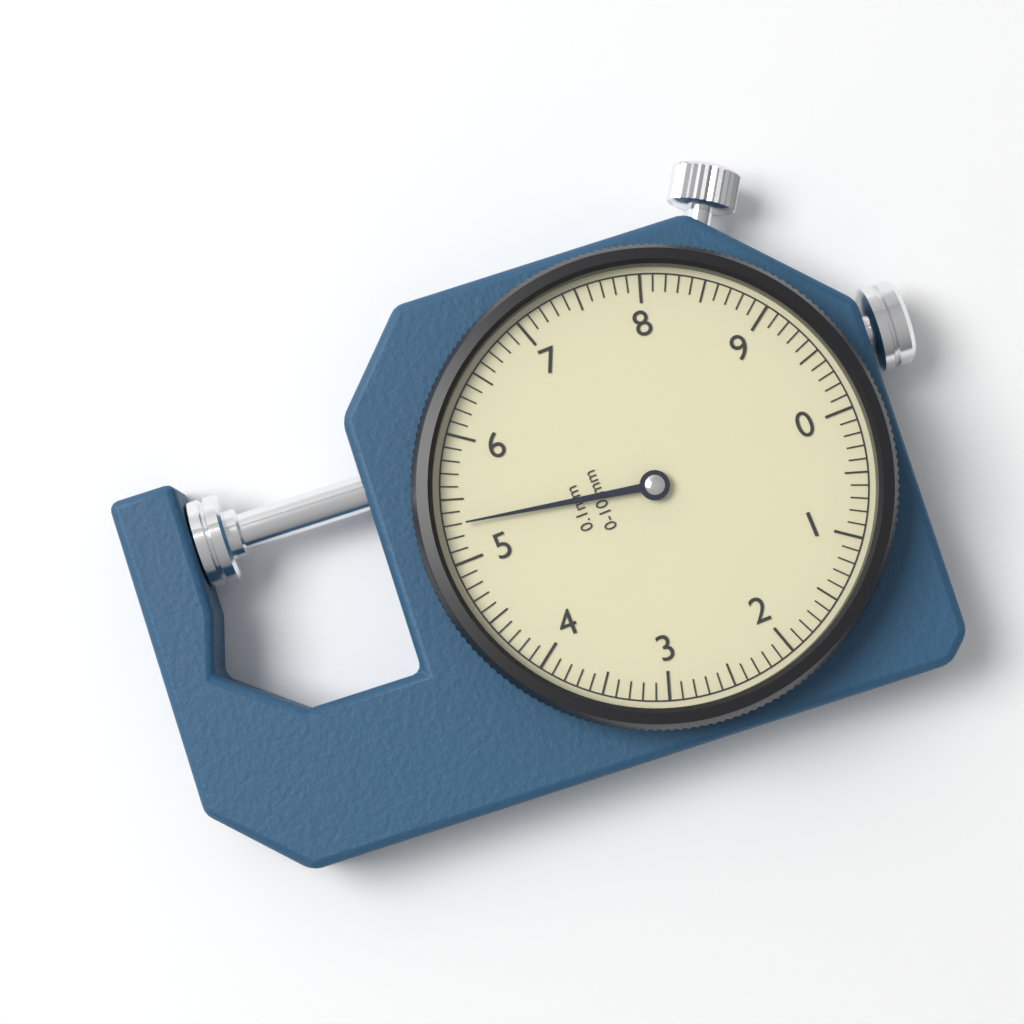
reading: 5.3 mm
